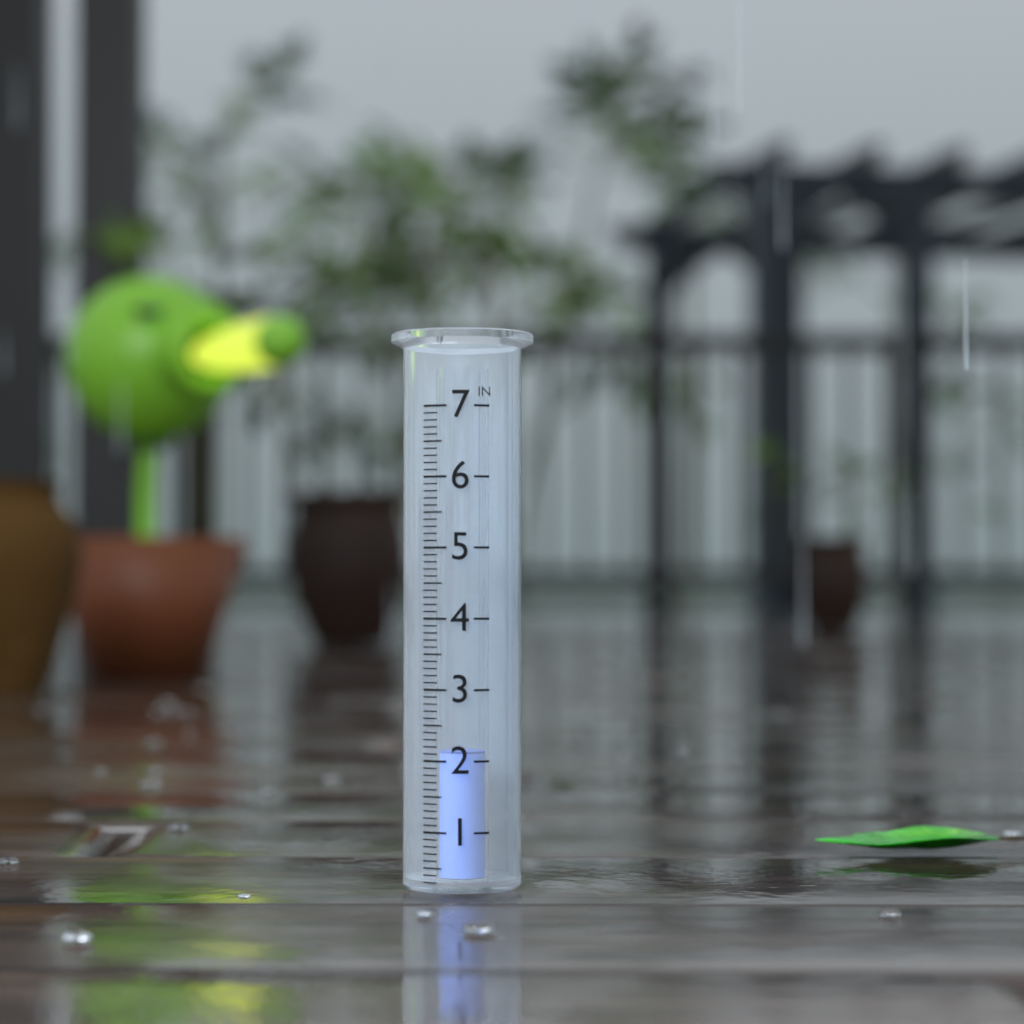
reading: 2.1 in
